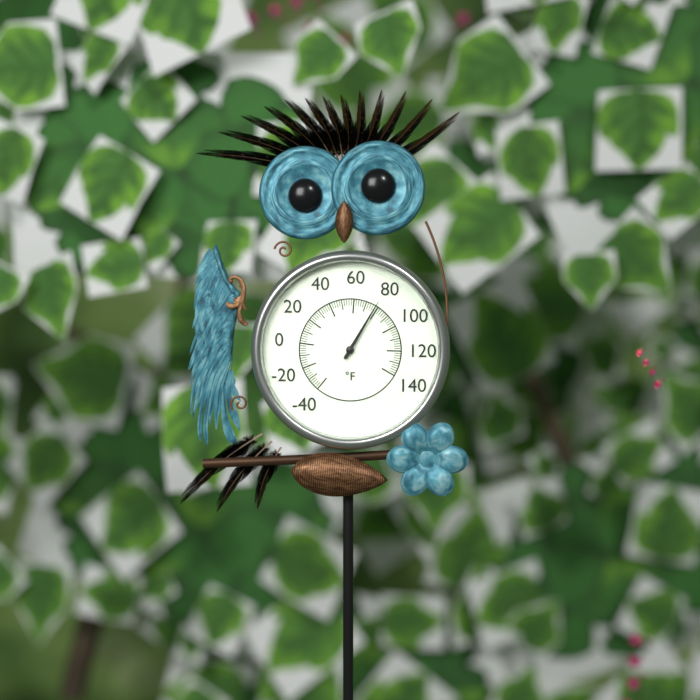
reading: 78 °F
